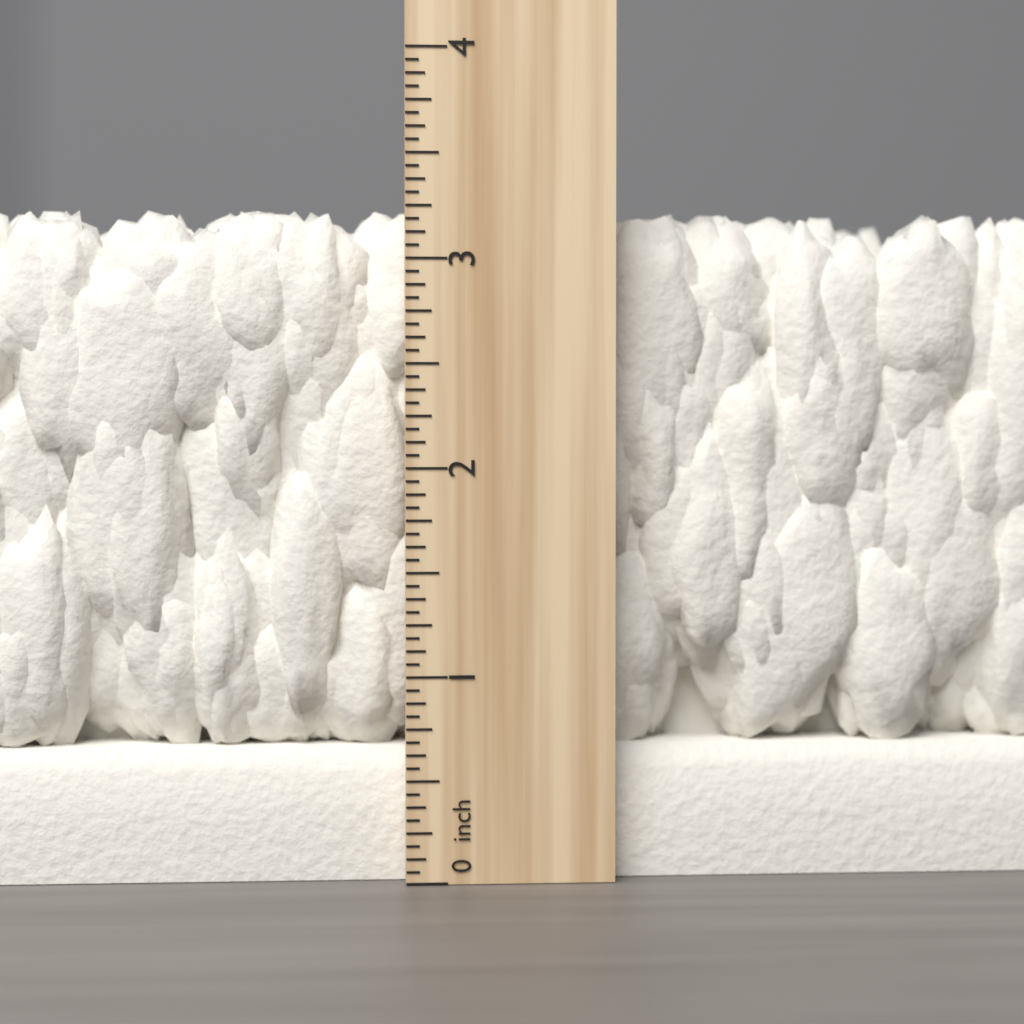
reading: 3.2500 inch
